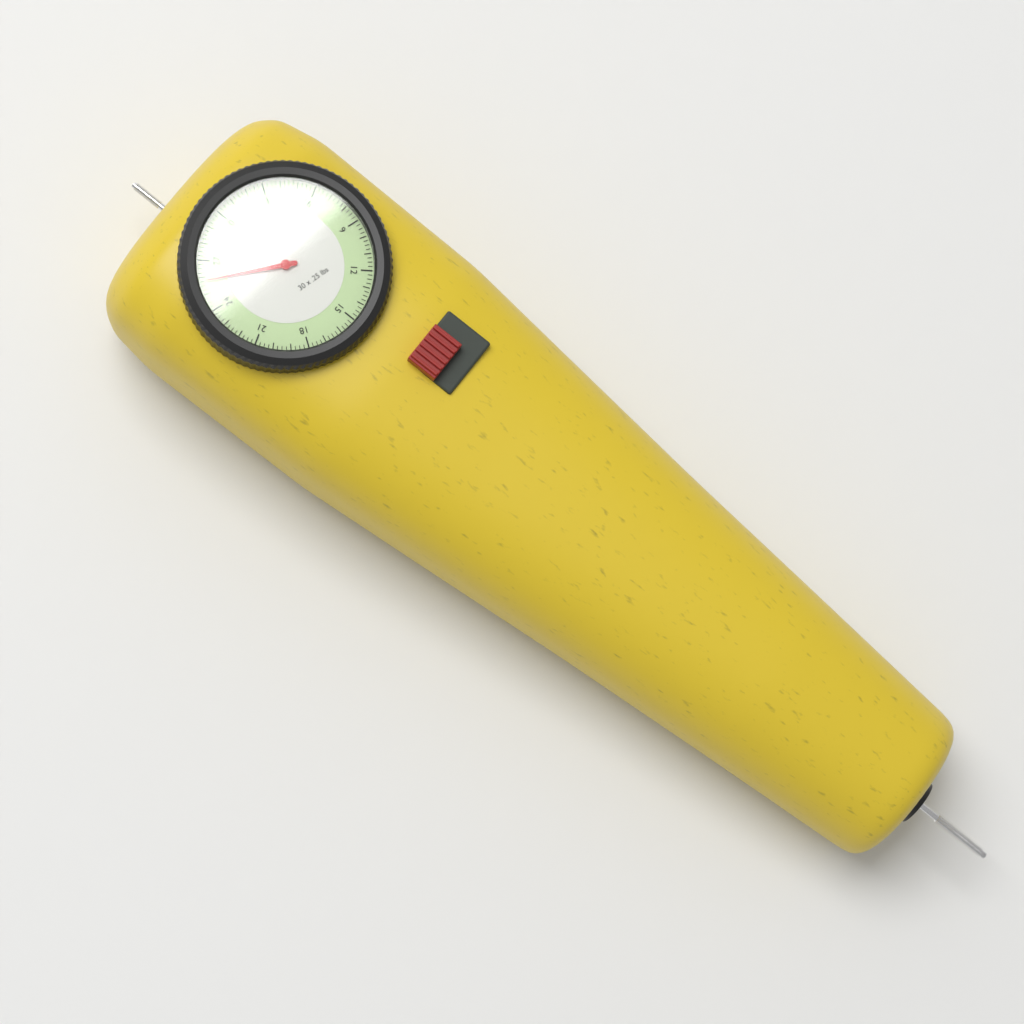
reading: 25.75 lbs
